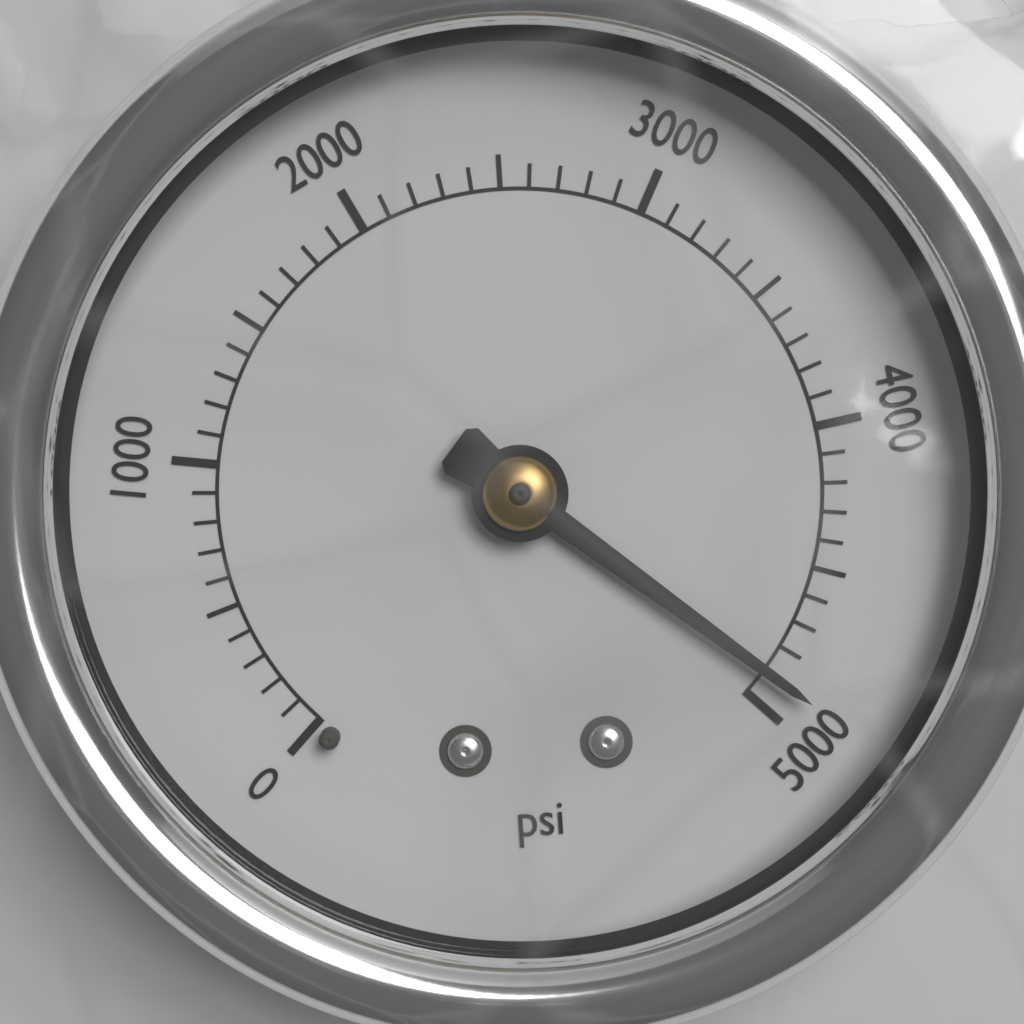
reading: 4900 psi
